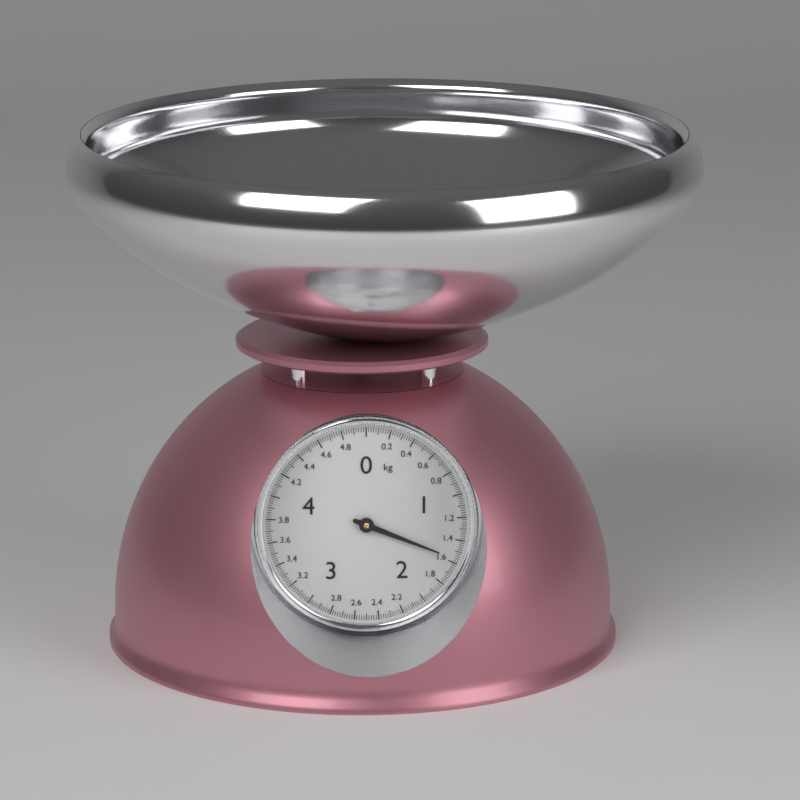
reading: 1.56 kg
